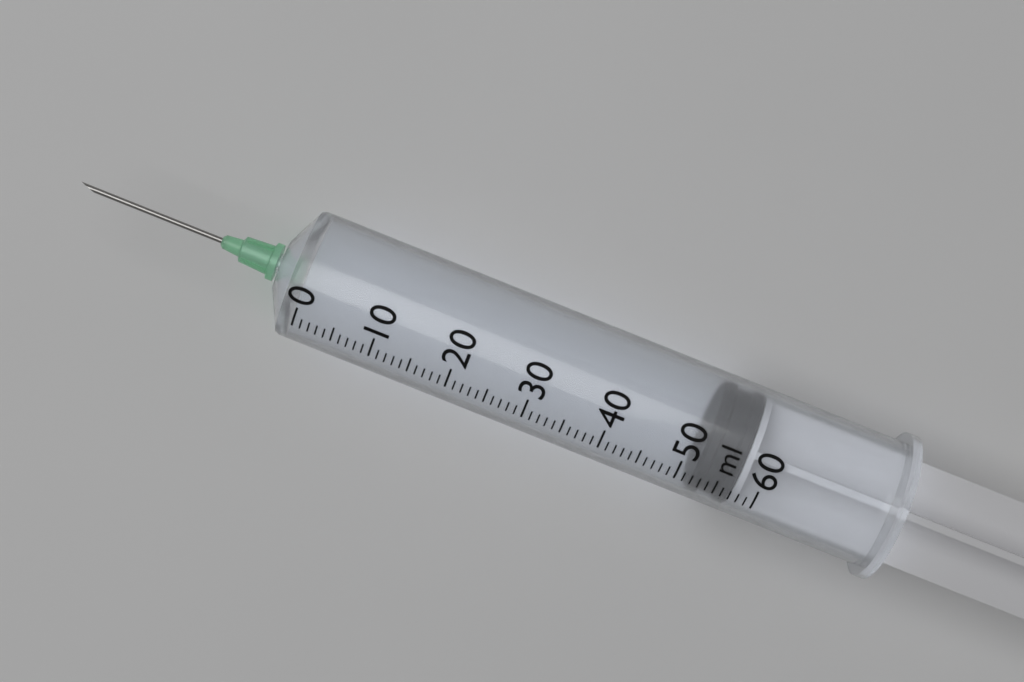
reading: 52 ml
